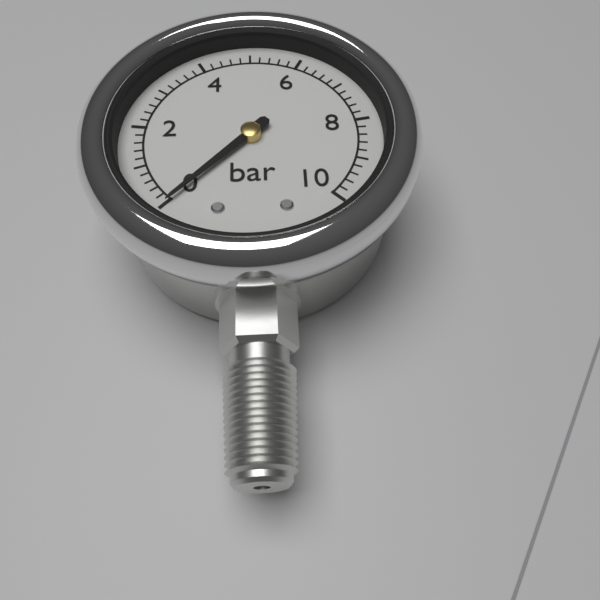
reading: 0.0 bar
